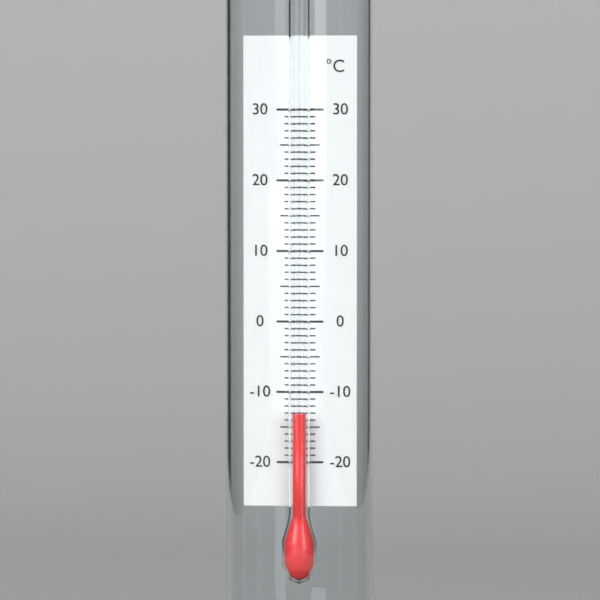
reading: -13 °C
